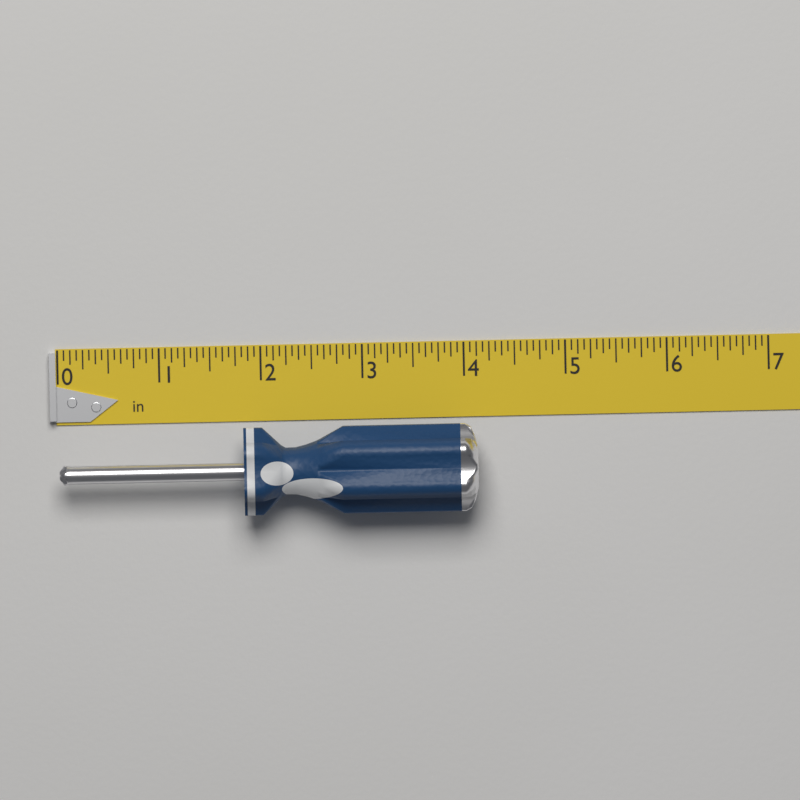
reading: 4.1250 in
